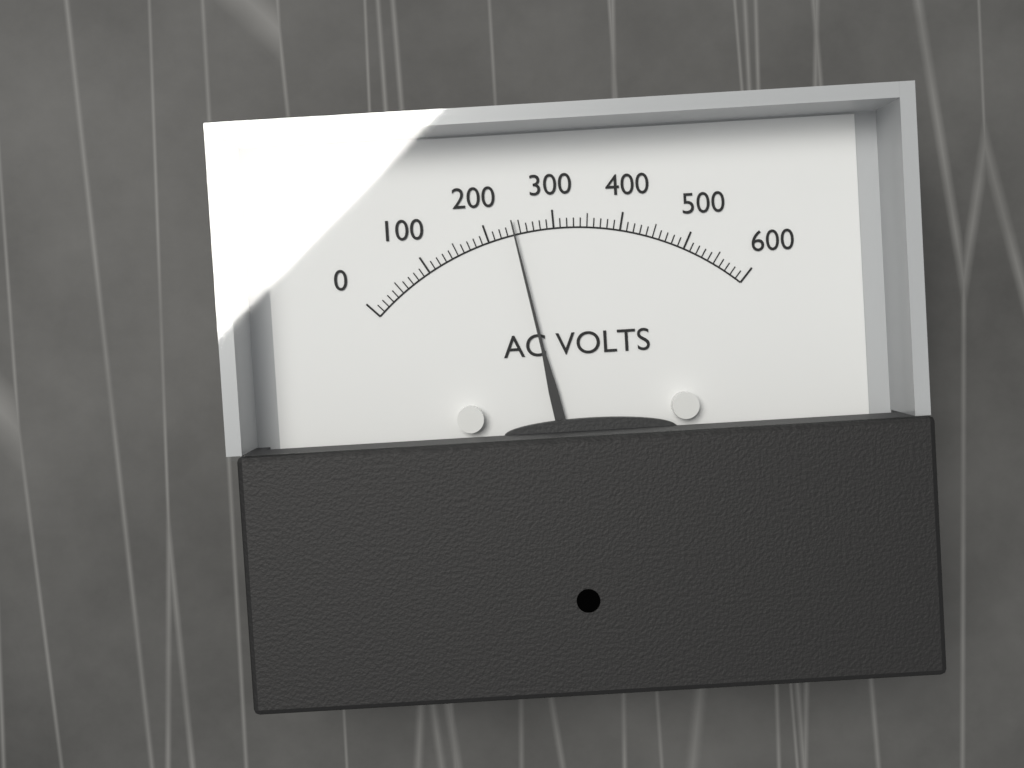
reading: 240 V
